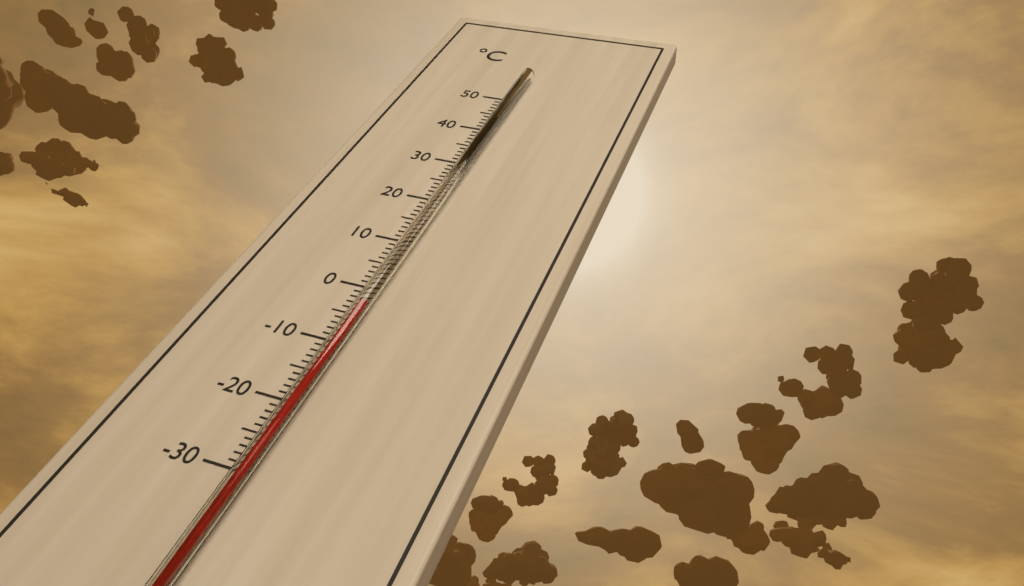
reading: -4 °C
